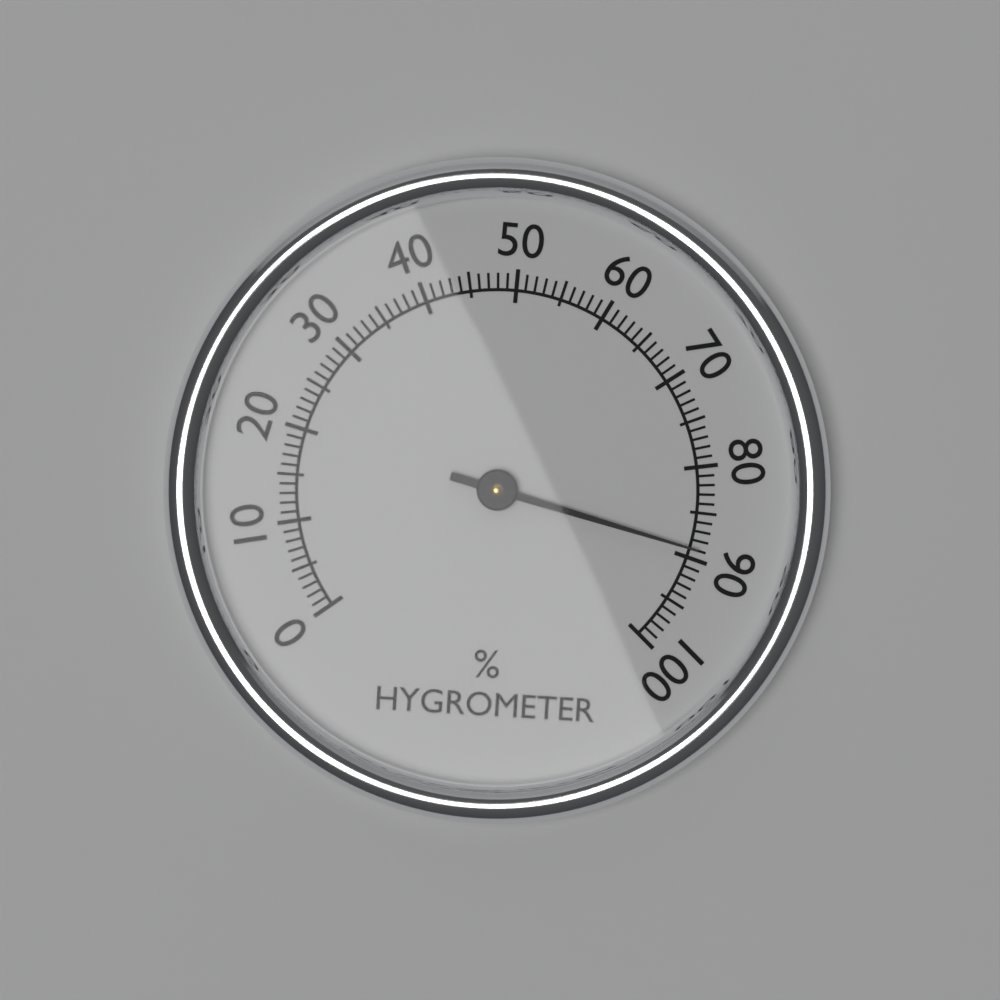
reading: 89 %
